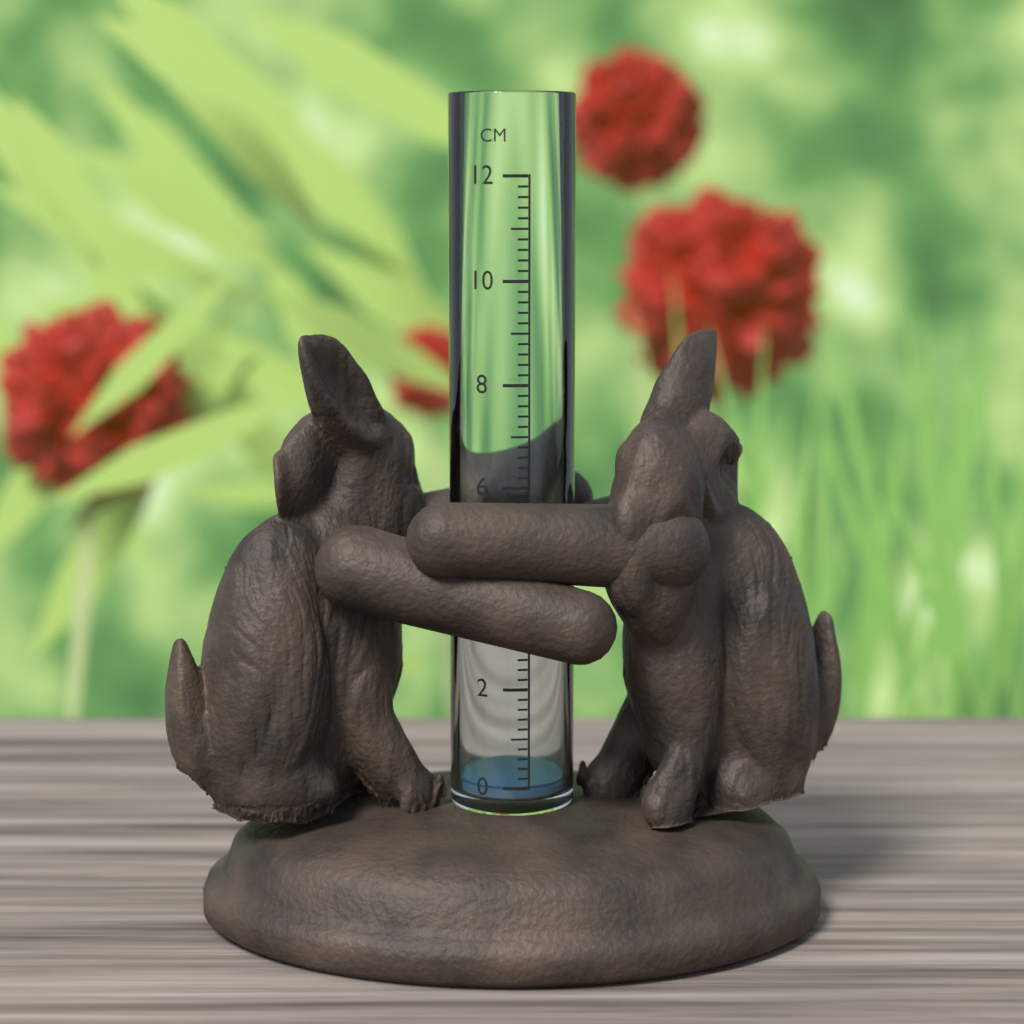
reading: 0.0 cm
